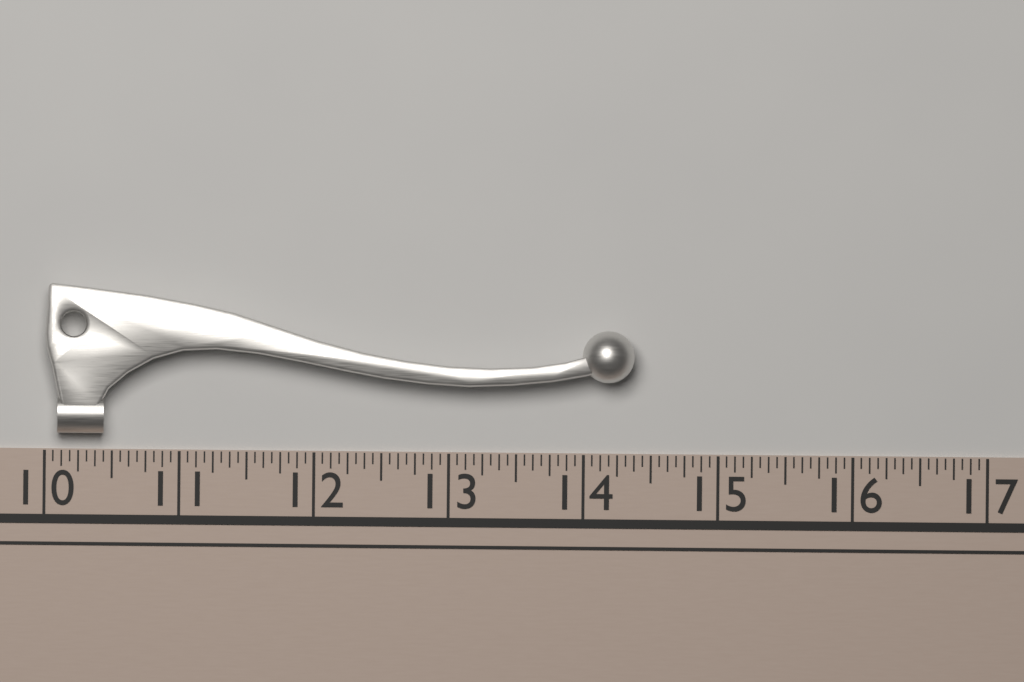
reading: 14.3750 (no unit)
